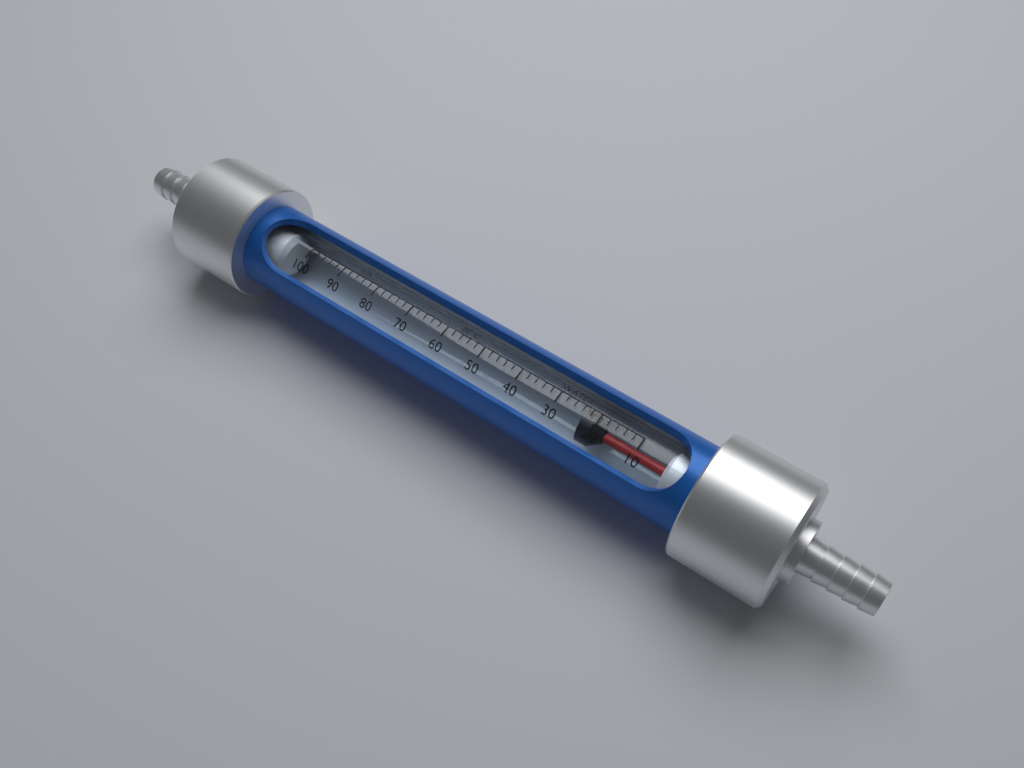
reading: 24 L/h
